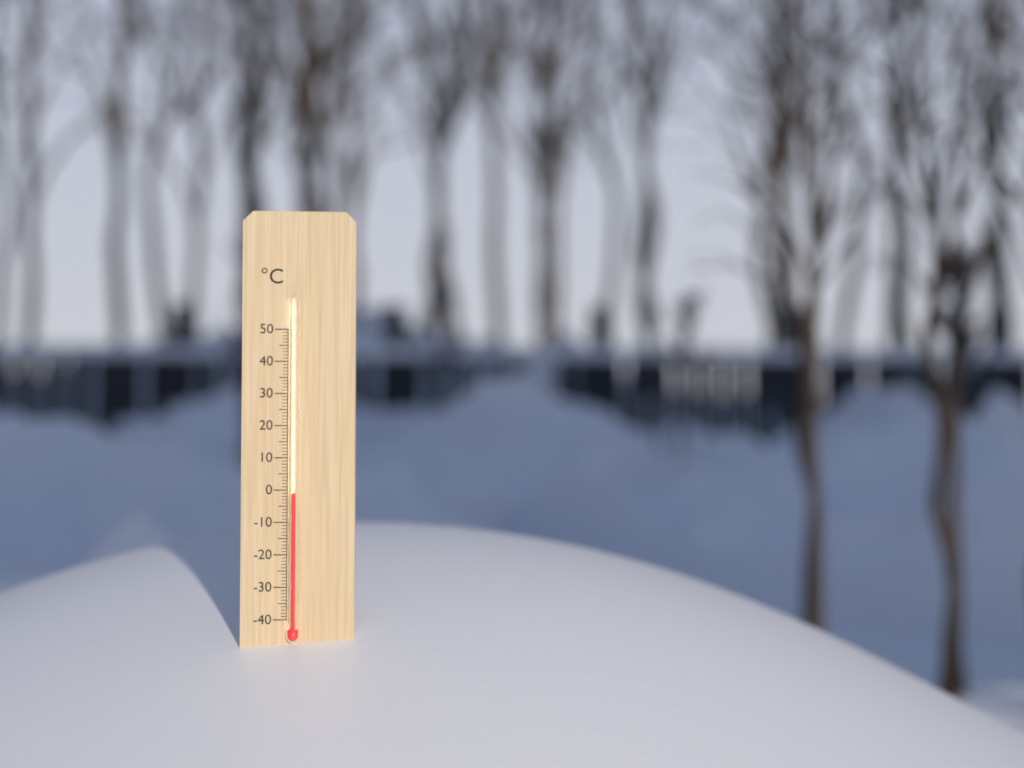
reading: -1 °C
